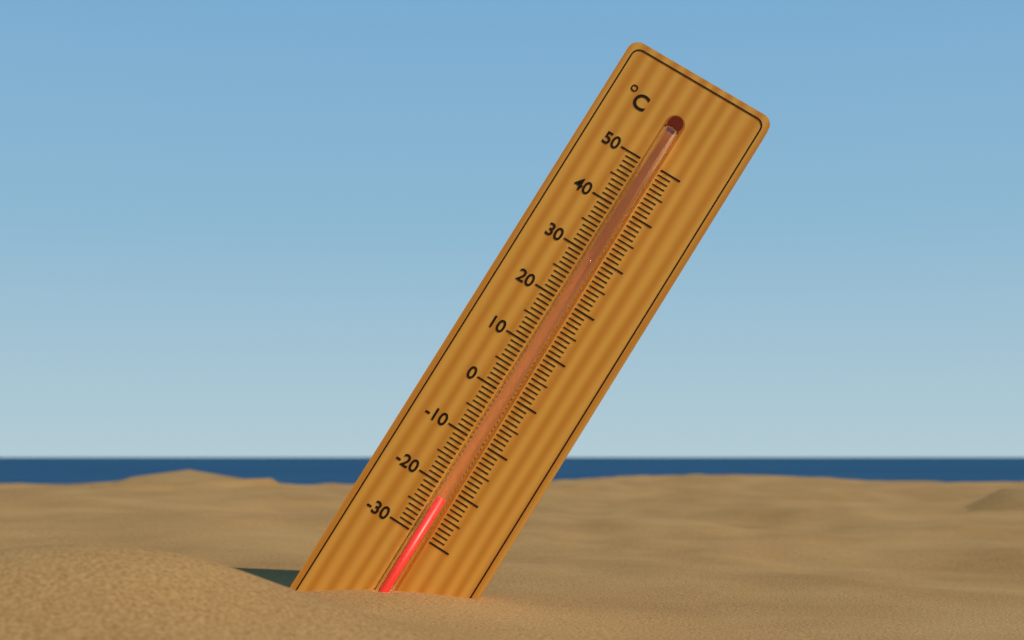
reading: -22 °C
